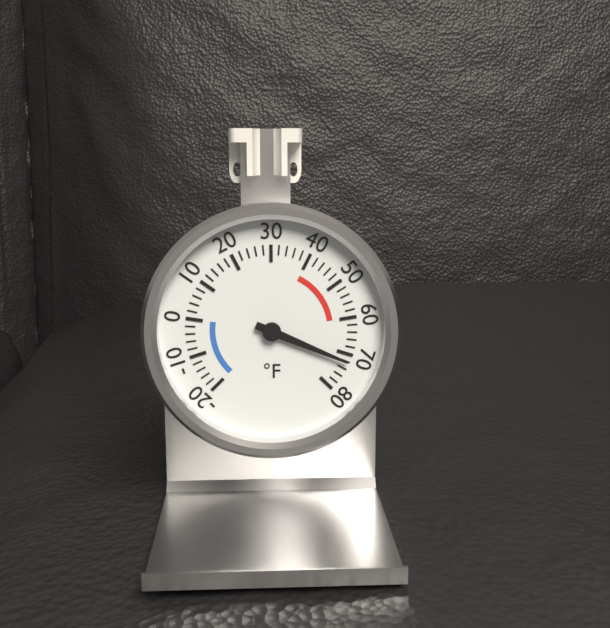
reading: 72 °F
